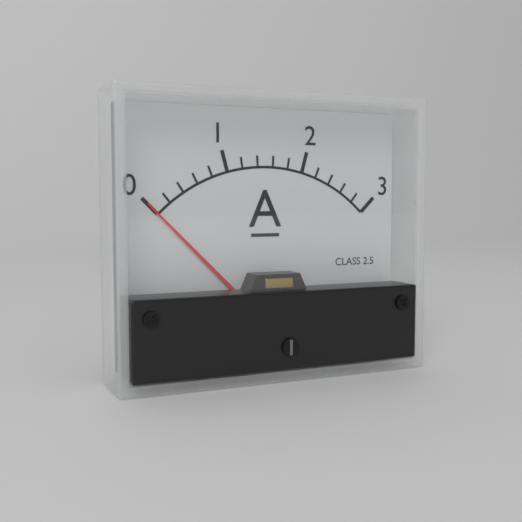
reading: 0.0 A
